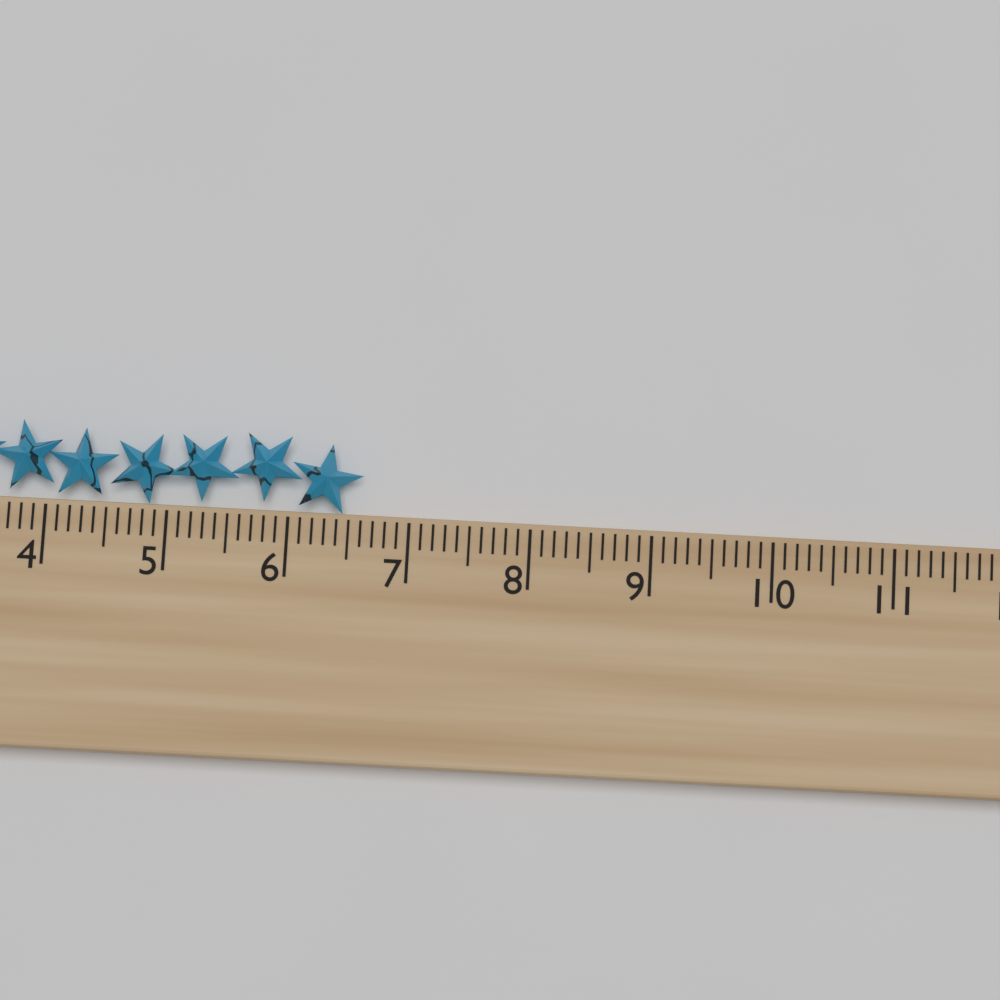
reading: 6.6 cm
